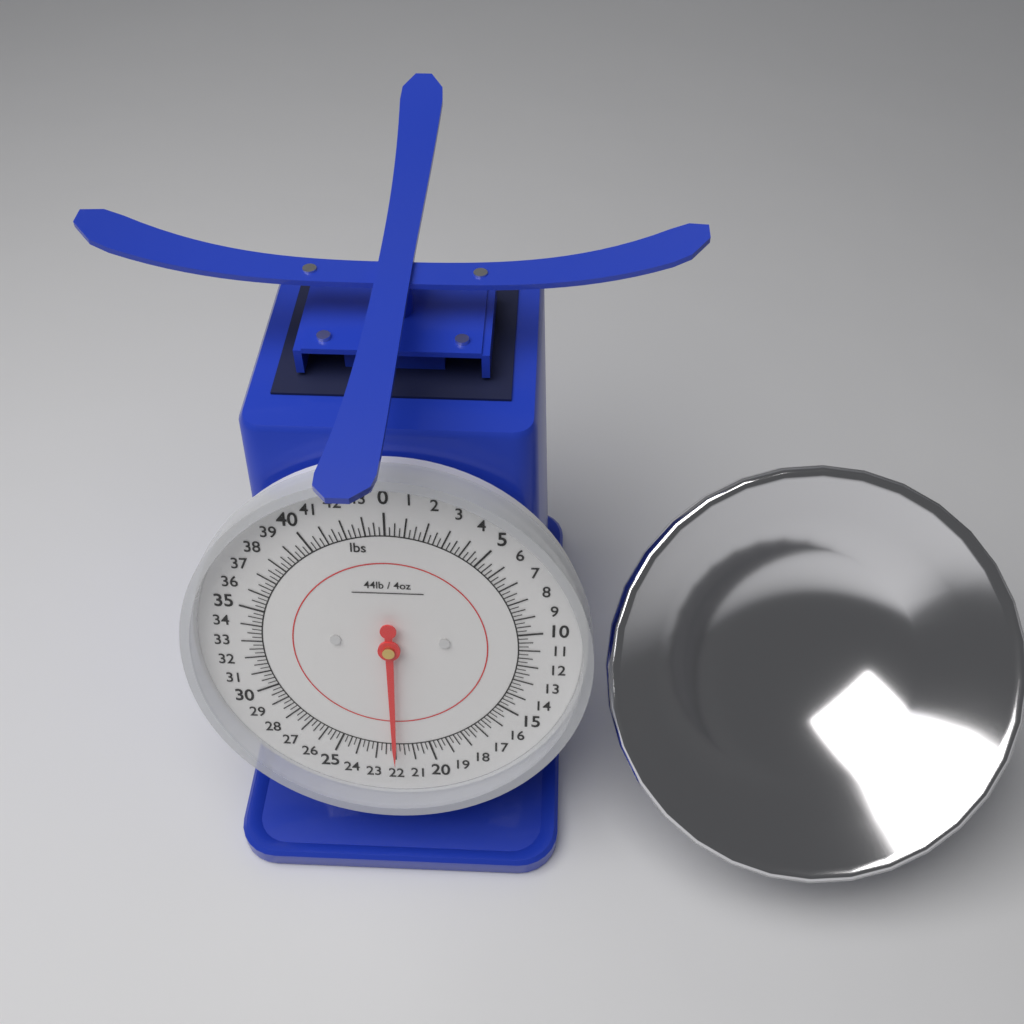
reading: 22.00 lbs
